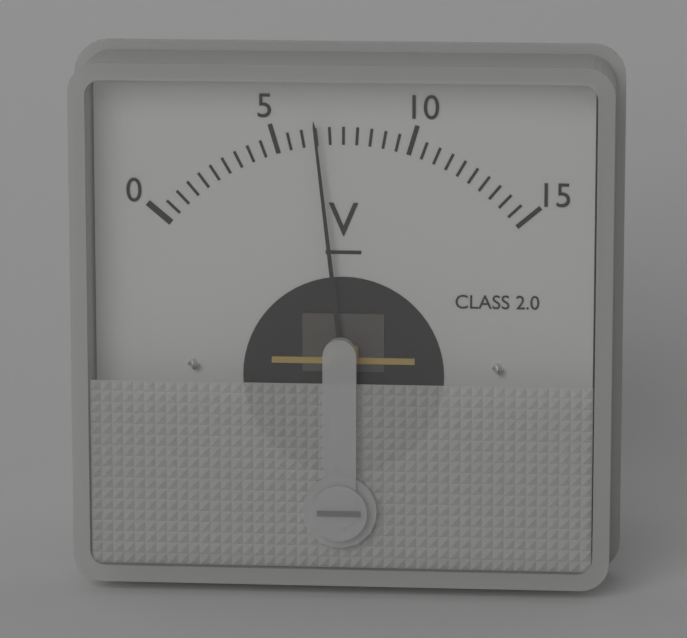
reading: 6.5 V
